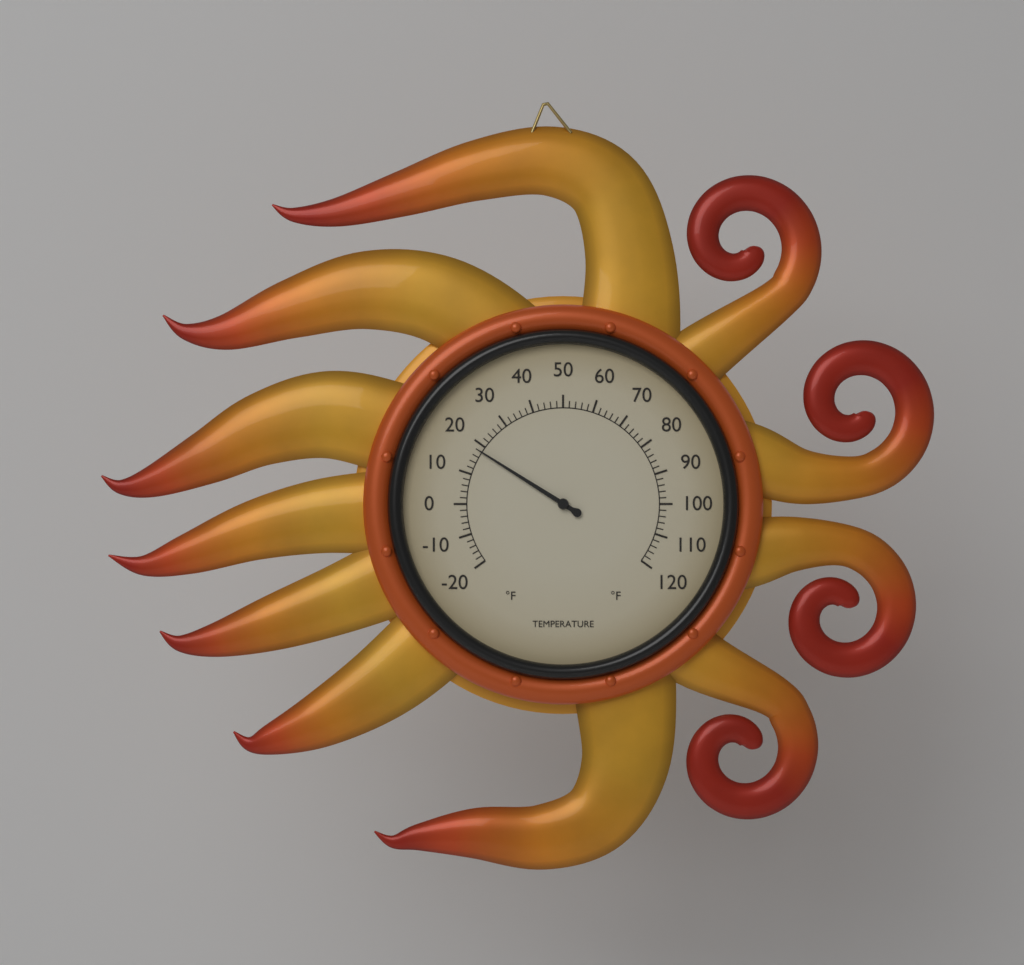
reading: 18 °F
